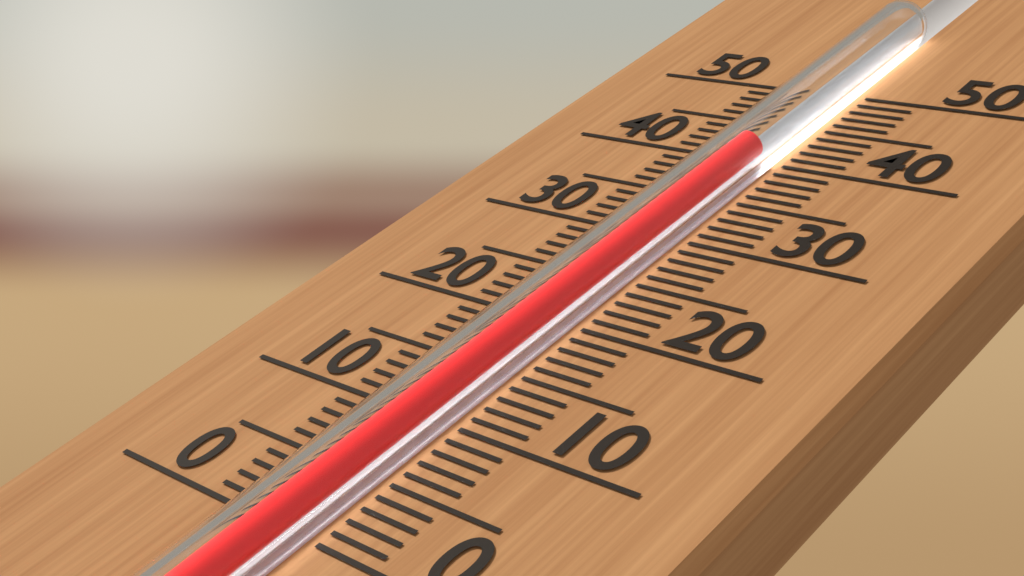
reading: 40 (no unit)
